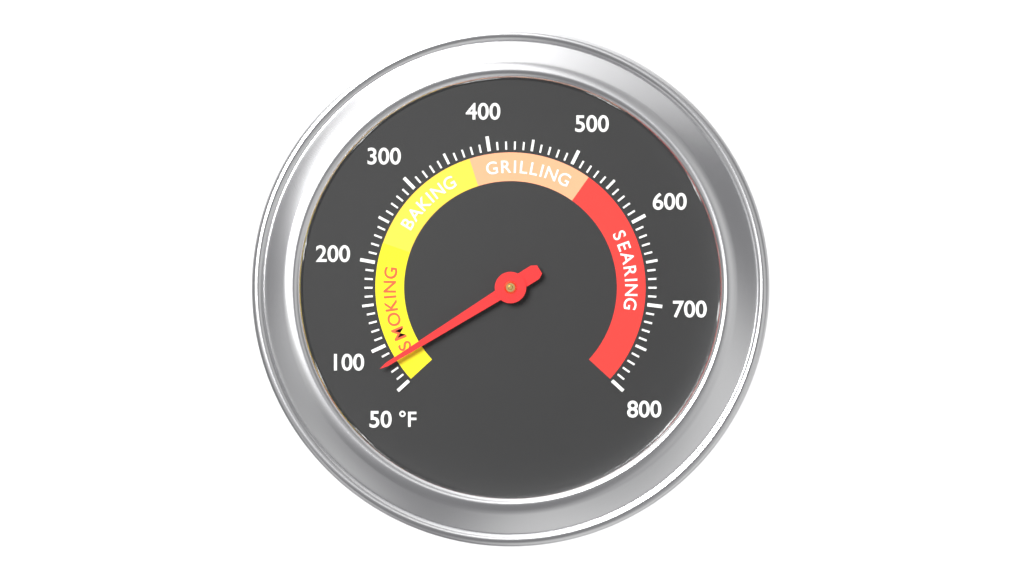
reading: 80 °F
